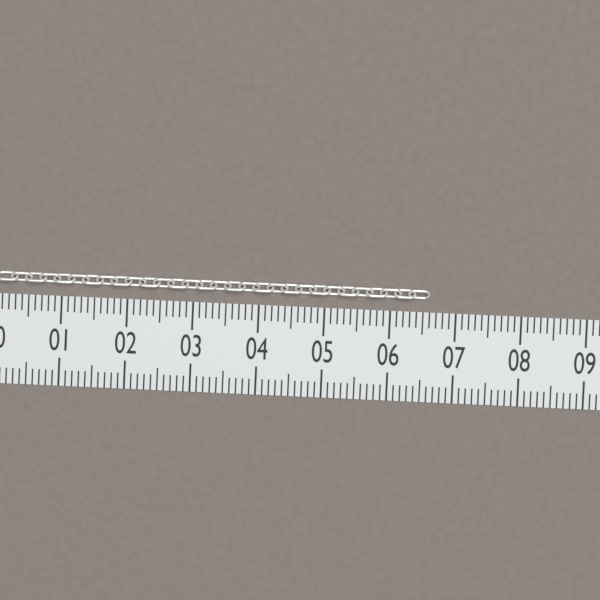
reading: 6.6 (no unit)
